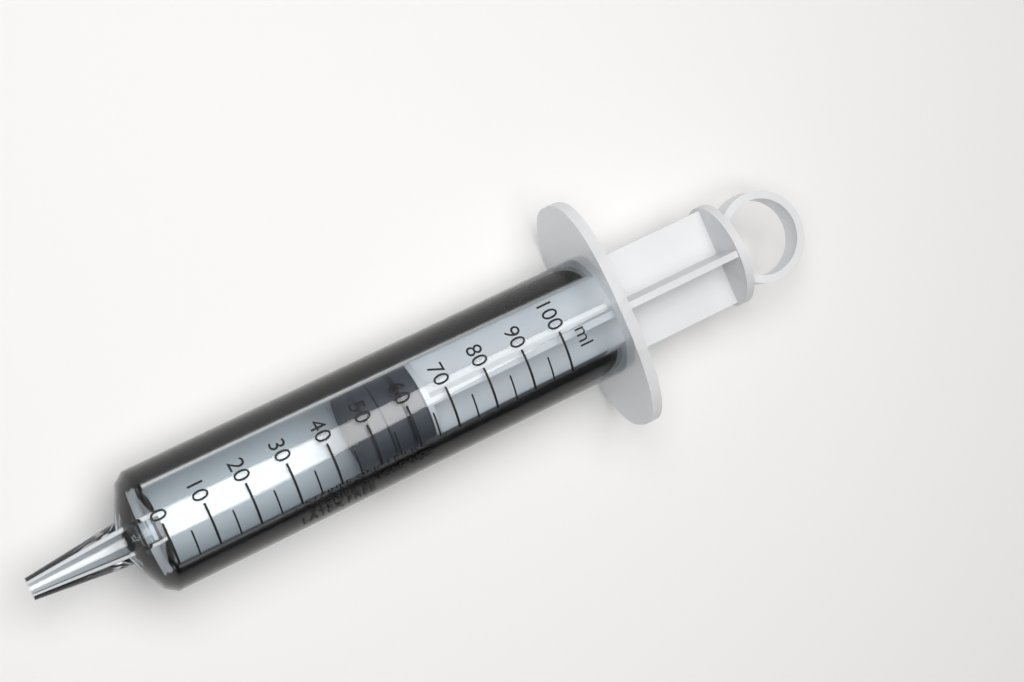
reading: 50 ml
